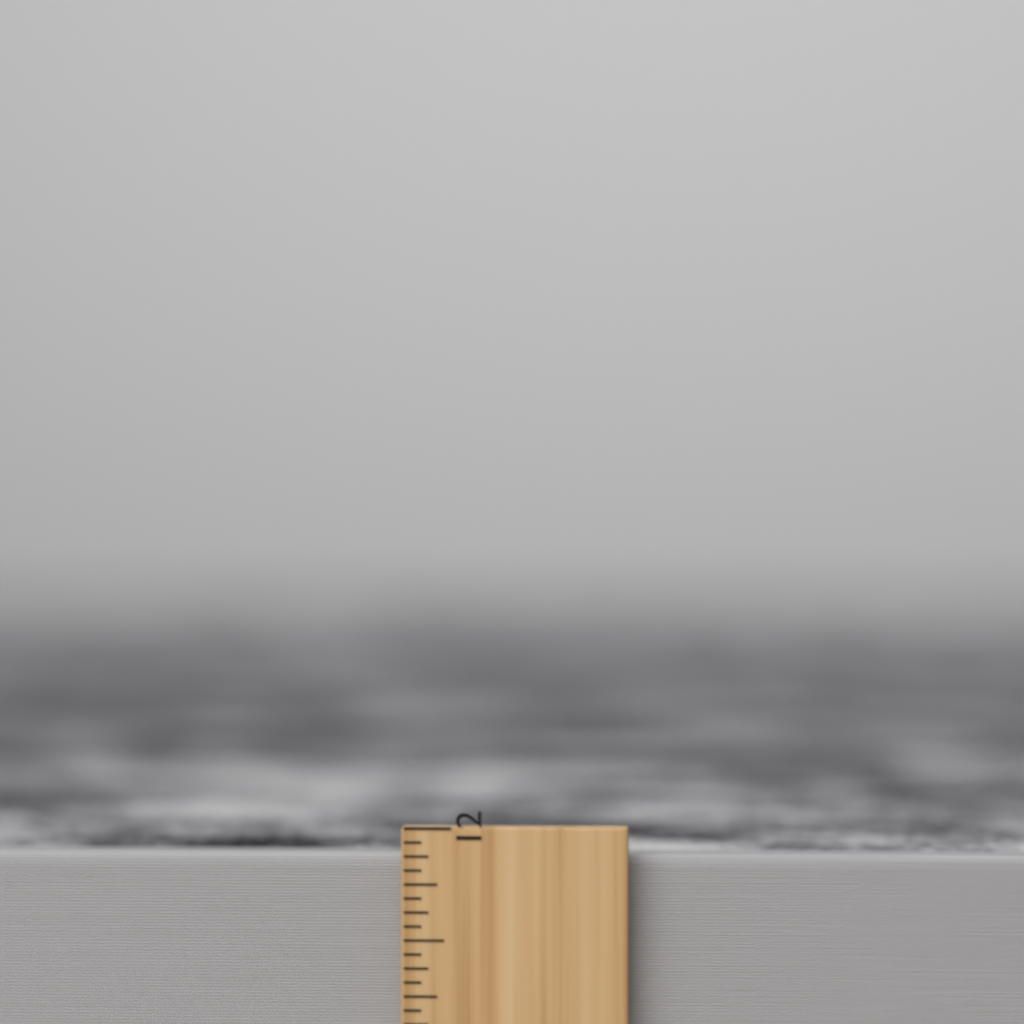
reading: 11.8750 inch
